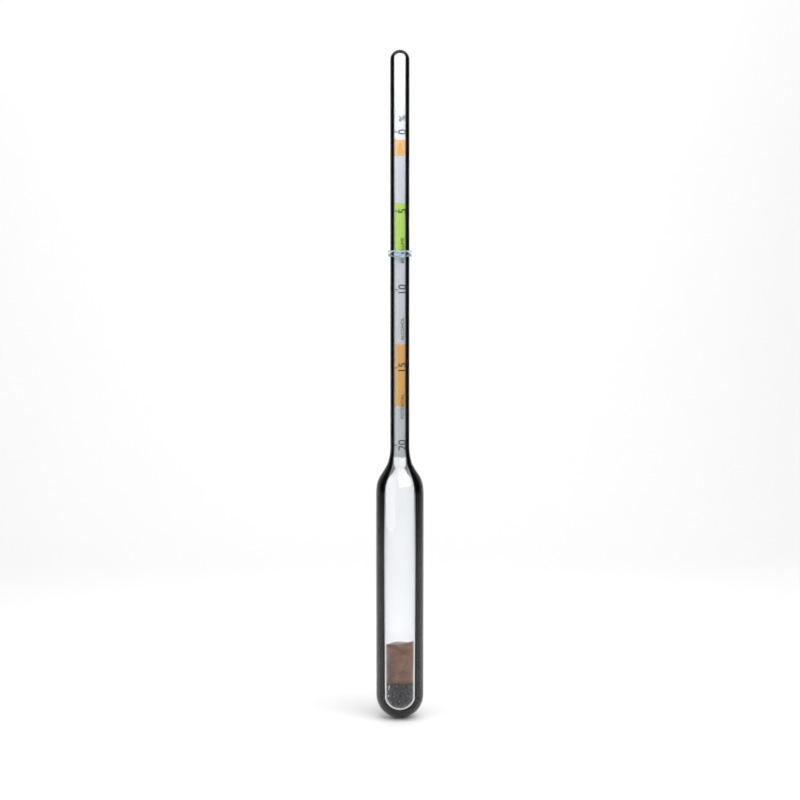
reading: 7.5 %
